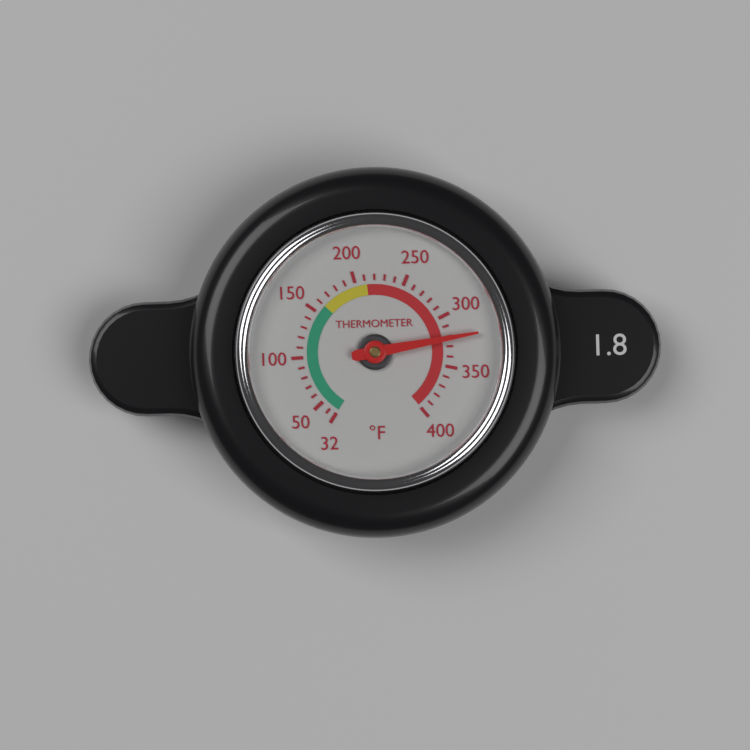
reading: 322 °F
